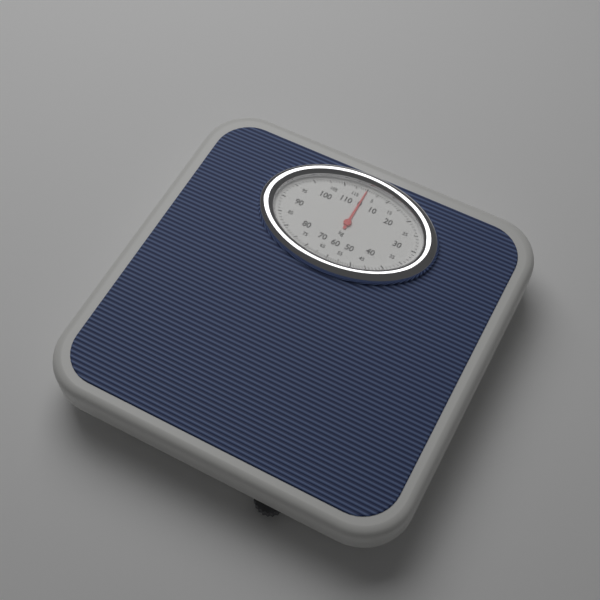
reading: 0 kg
